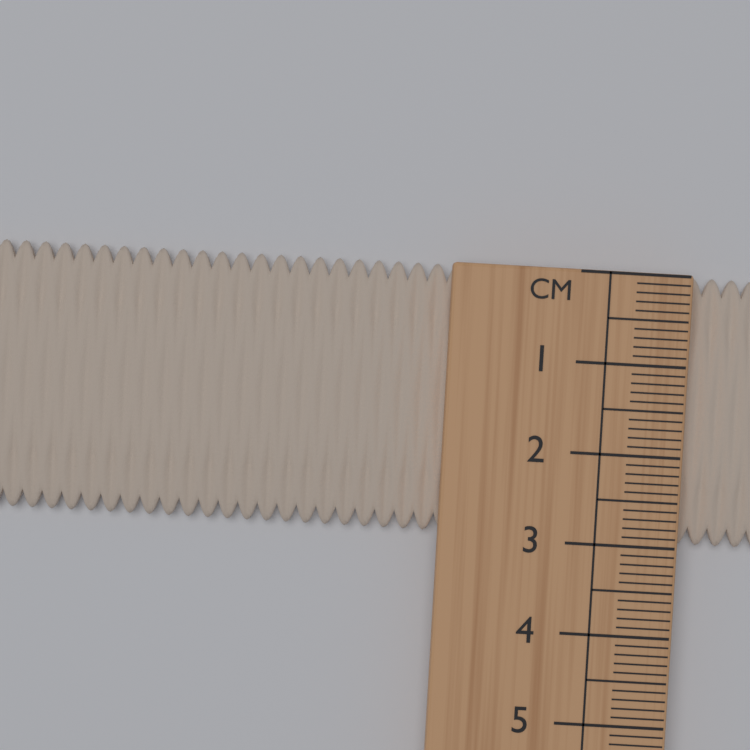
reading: 3.0 cm
